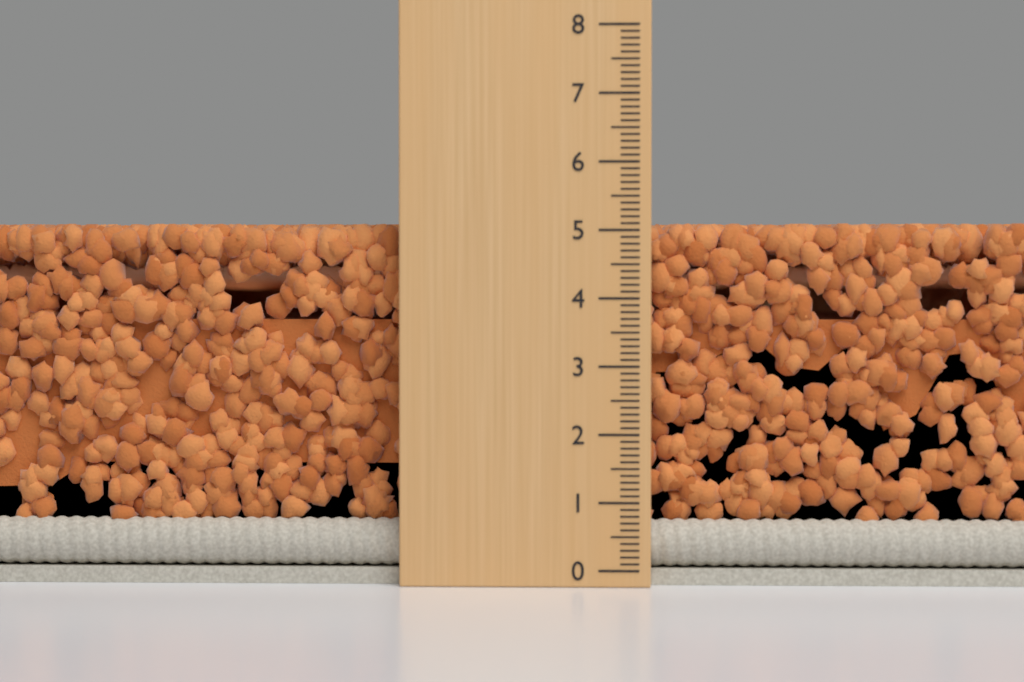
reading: 5.1 (no unit)
